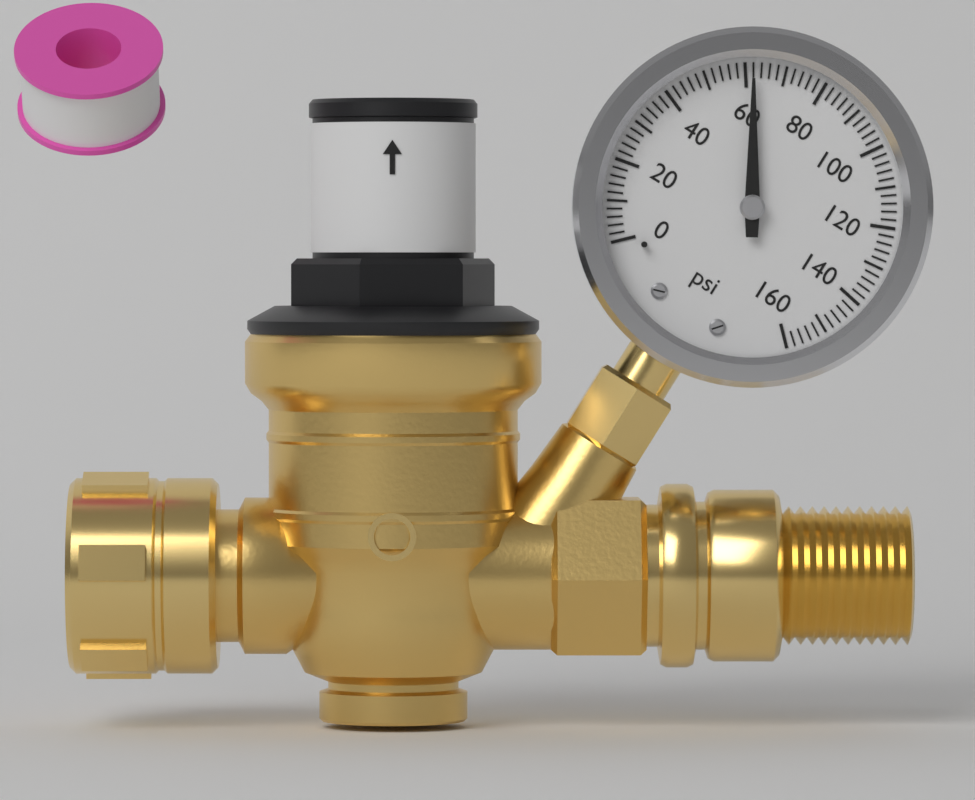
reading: 62 psi
